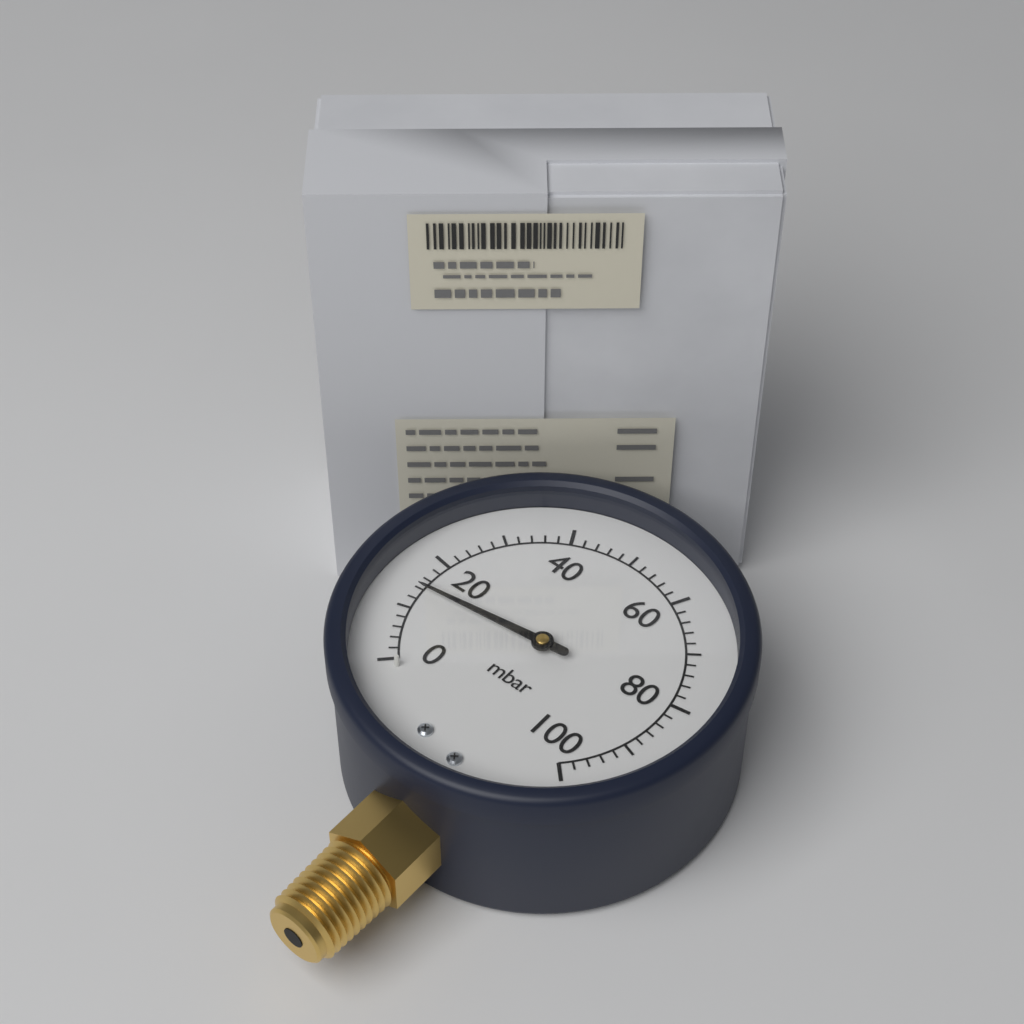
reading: 14 mbar
